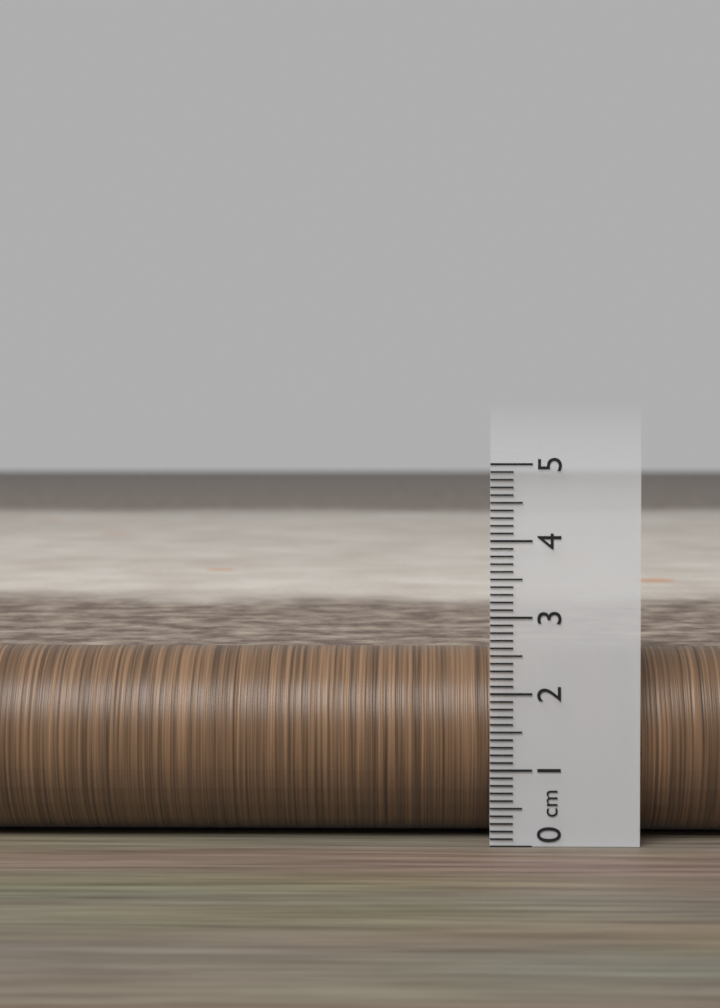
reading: 2.5 cm
